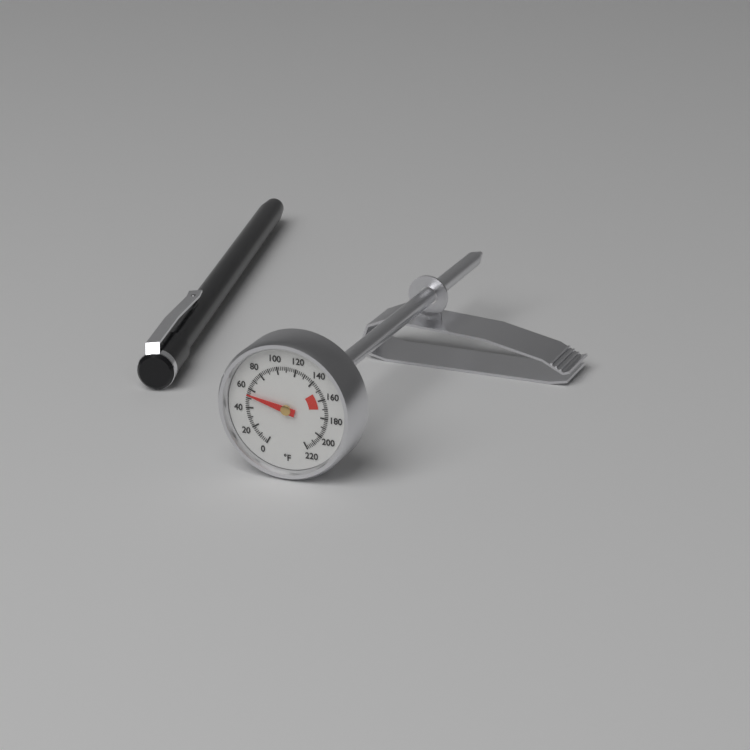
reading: 54 °F
